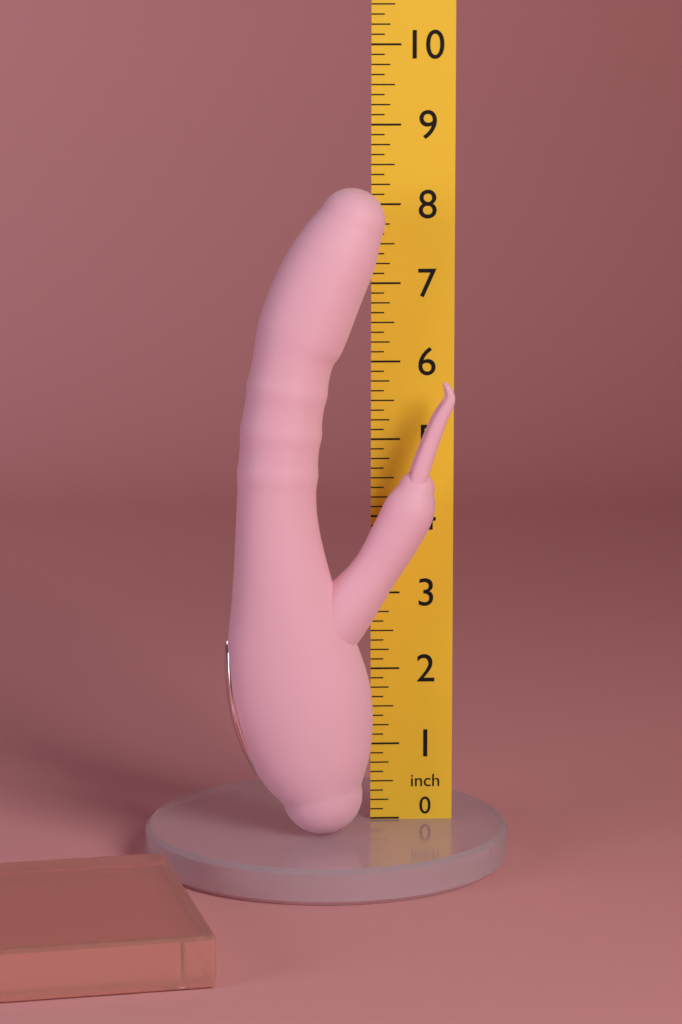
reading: 8.250 inch
